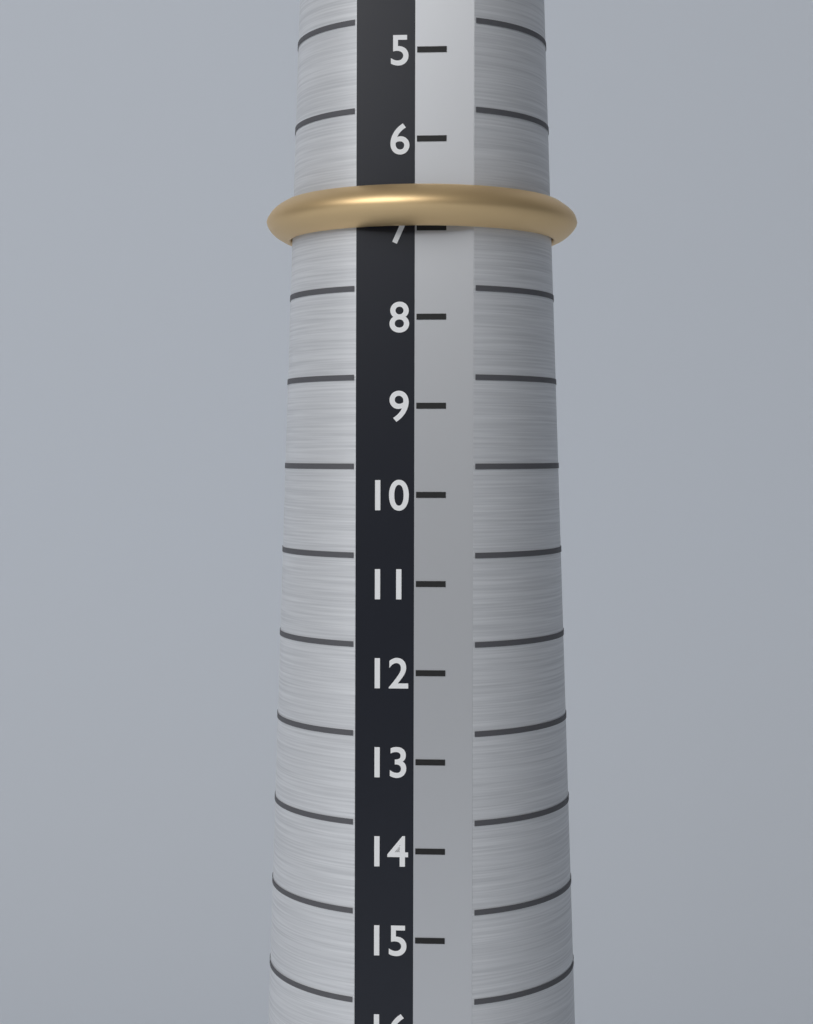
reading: 7 (no unit)
